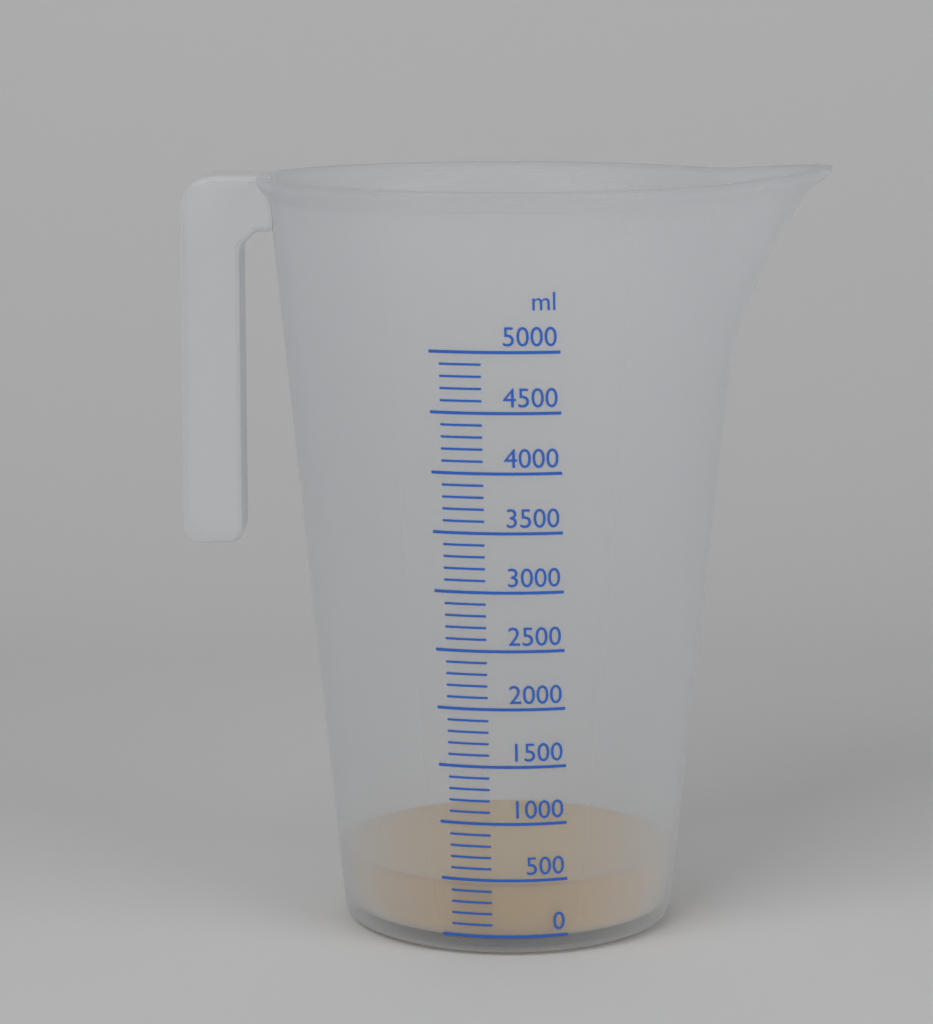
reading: 450 ml
